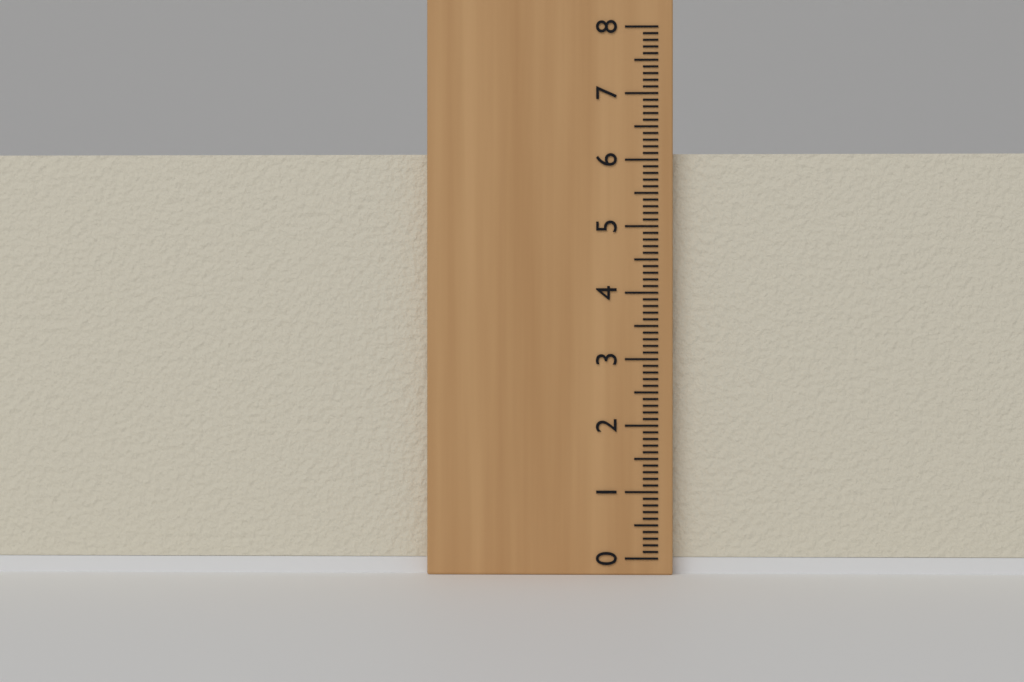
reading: 6.1 (no unit)
